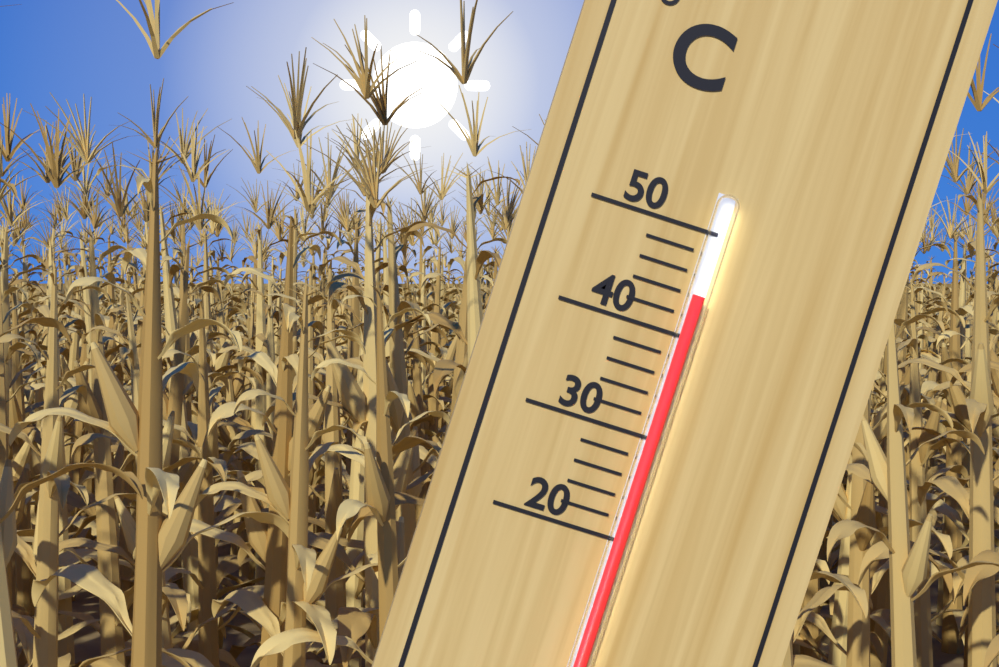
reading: 44 °C
